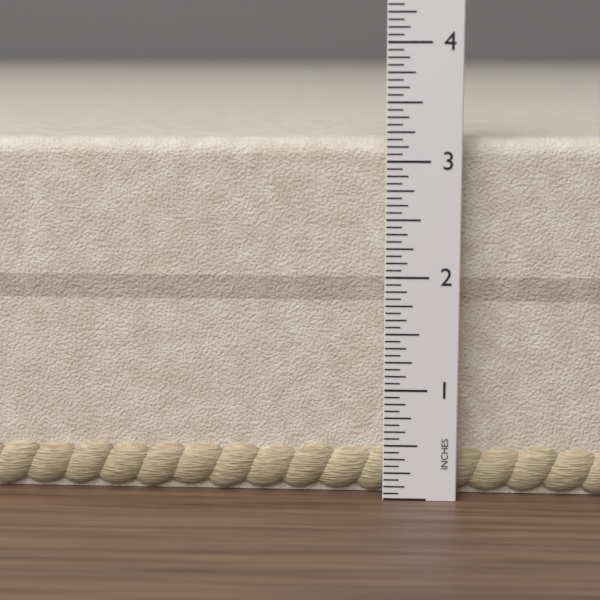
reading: 3.1875 in
